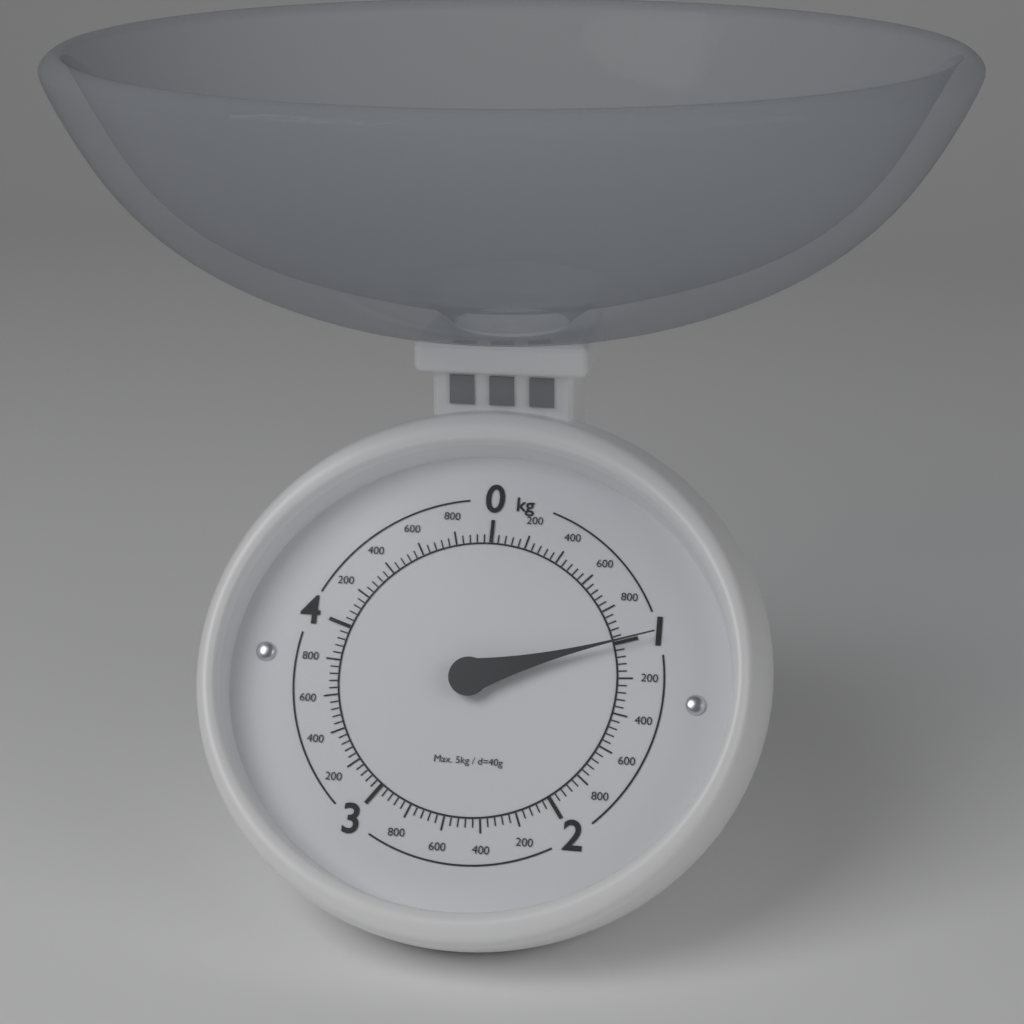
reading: 1.00 kg
